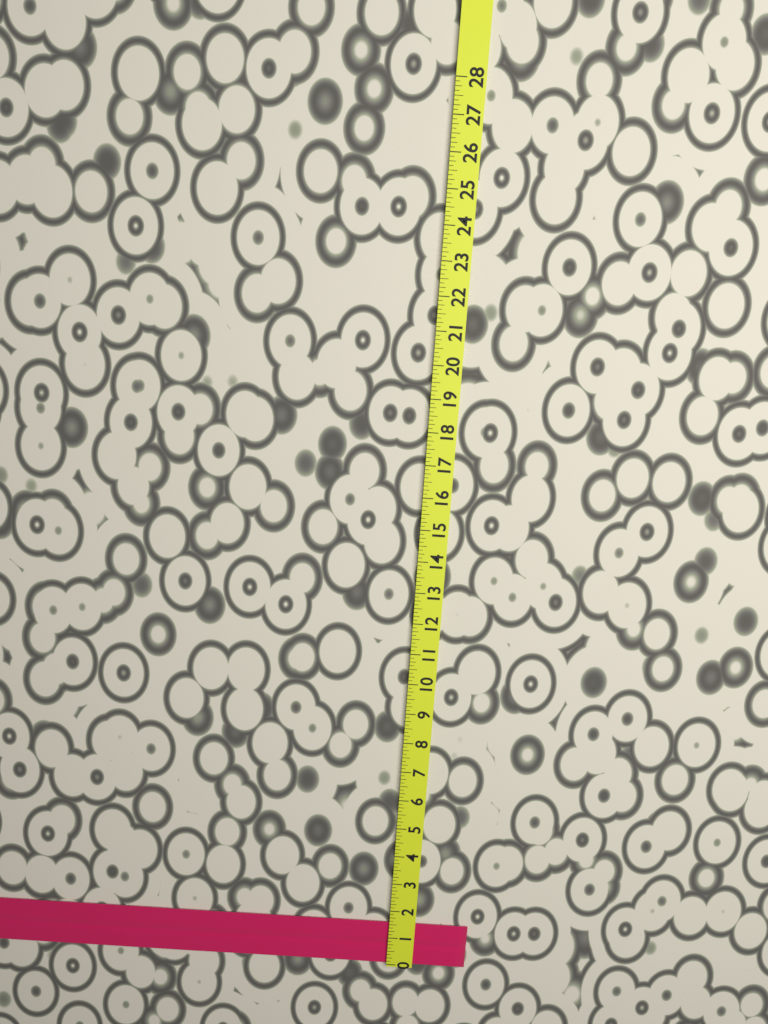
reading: 1.500 (no unit)
